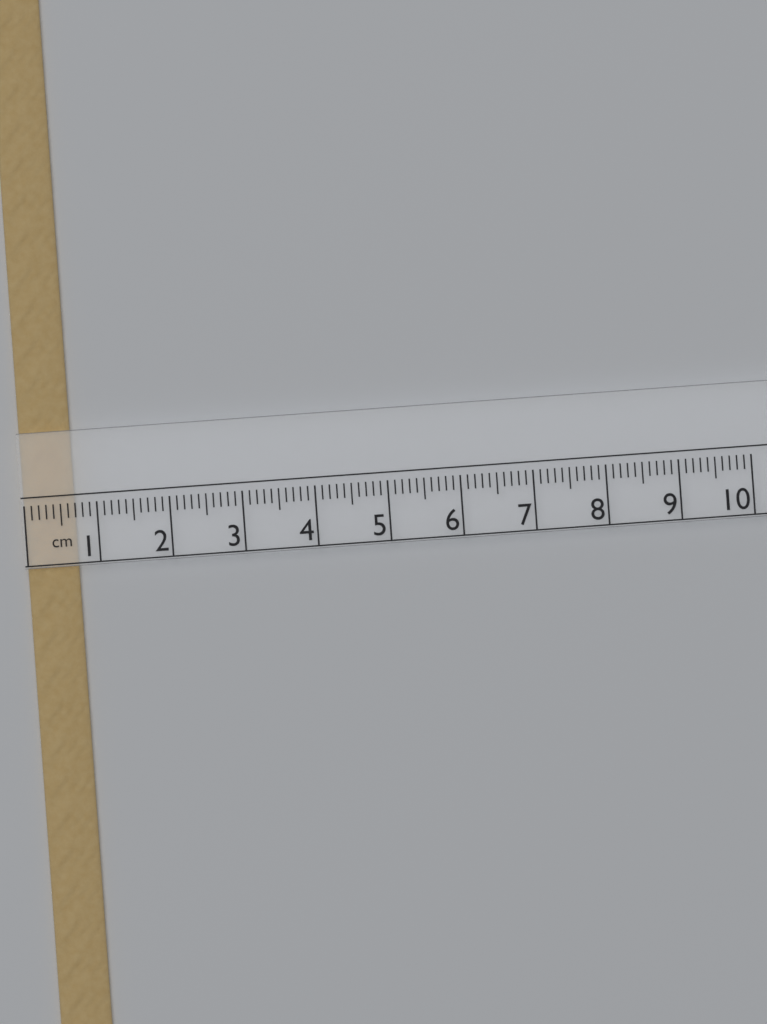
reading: 0.7 cm
